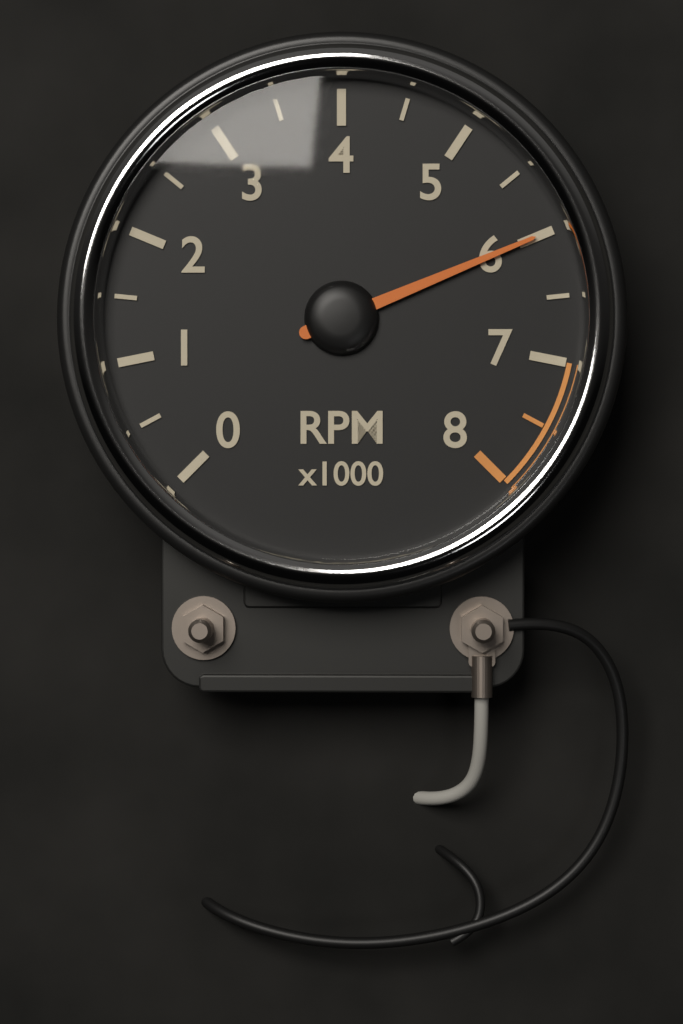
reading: 6000 RPM
